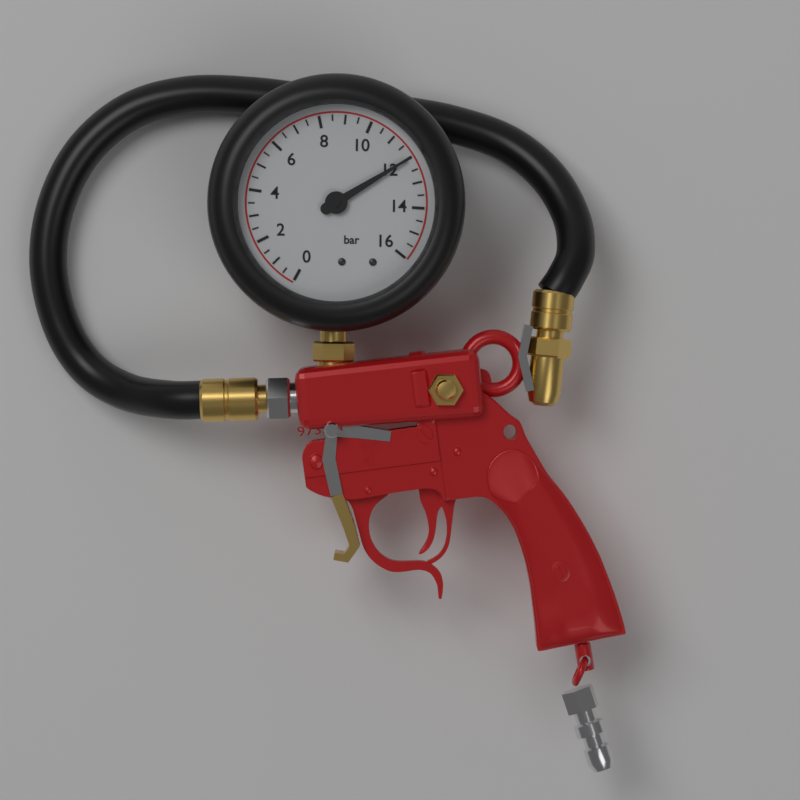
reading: 12.0 bar
